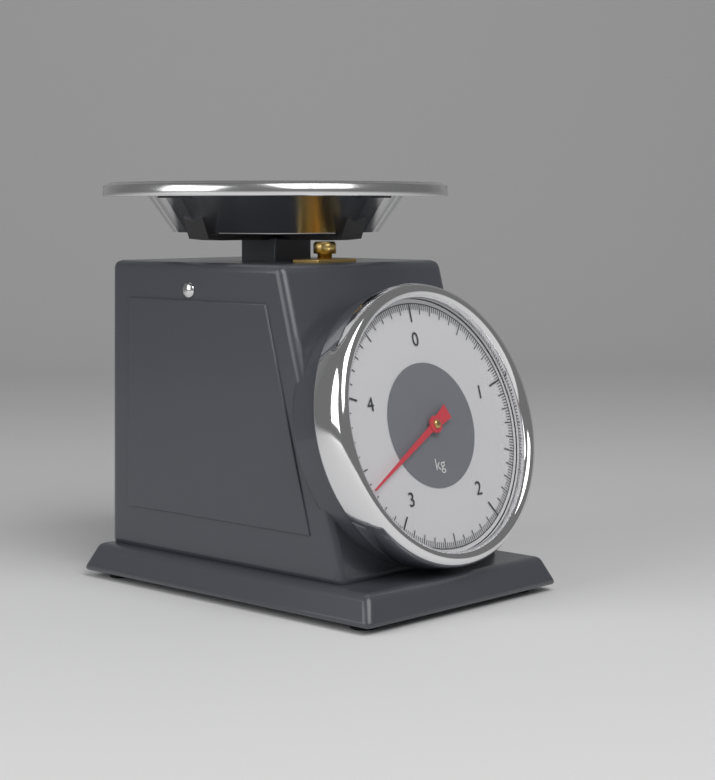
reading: 3.36 kg
